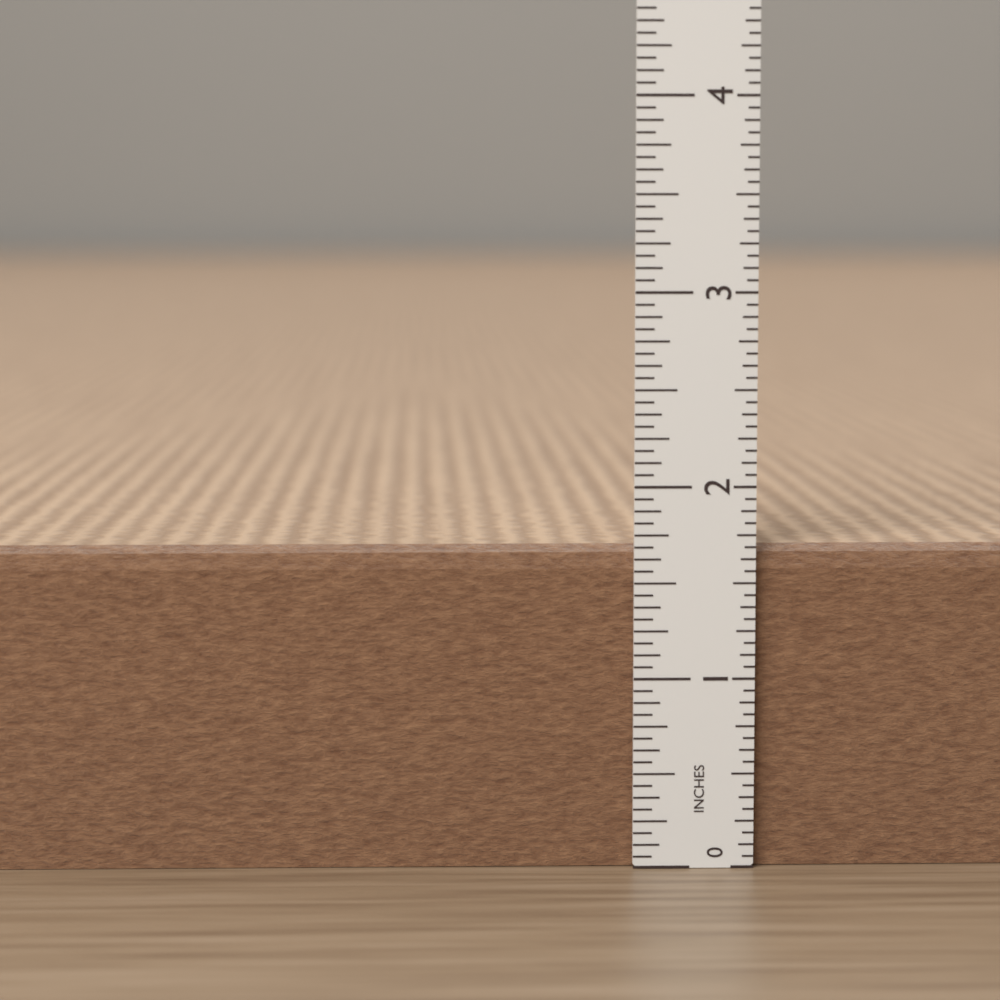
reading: 1.6875 in
